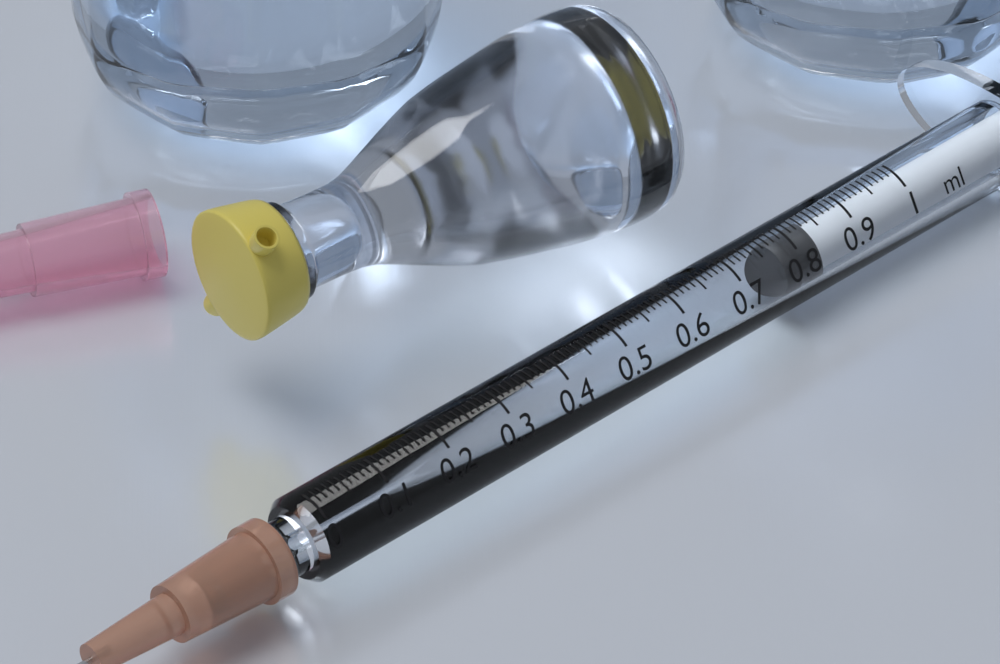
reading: 0.78 ml
